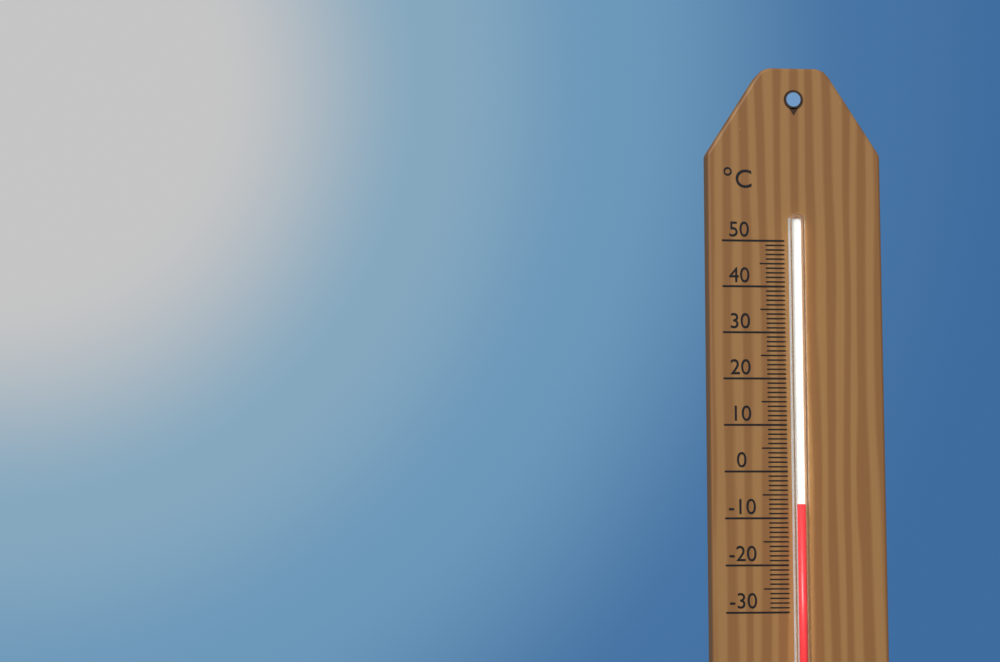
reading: -7 °C
